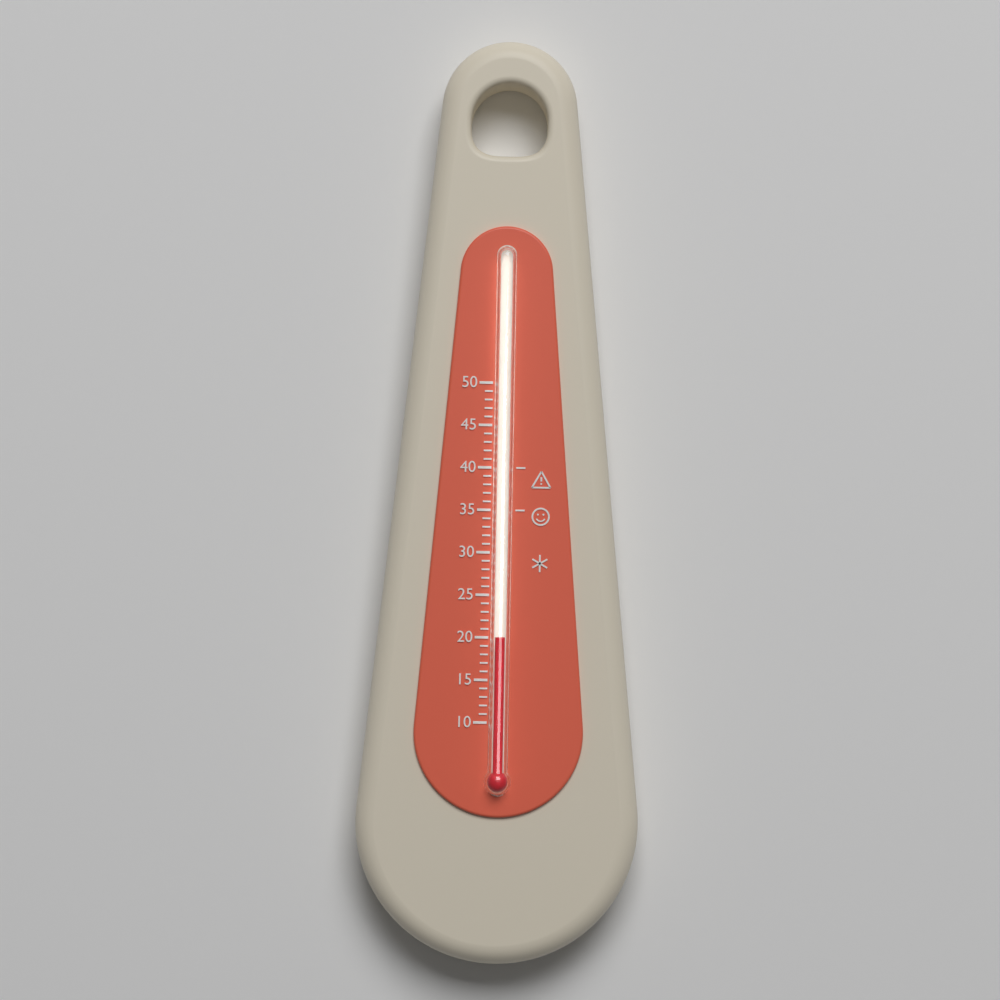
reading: 20 (no unit)
